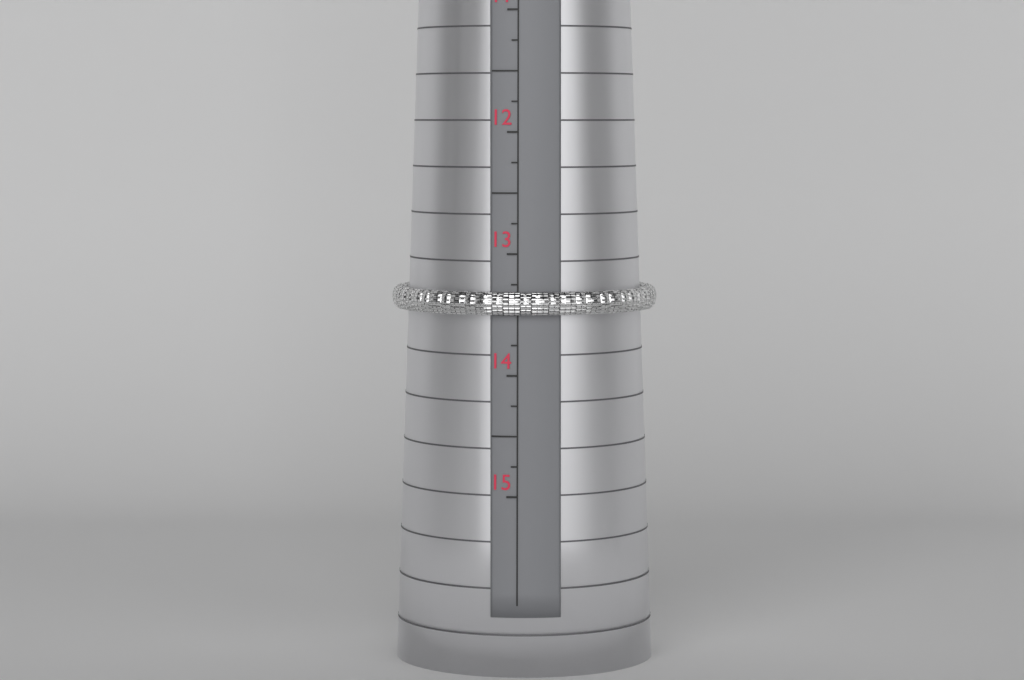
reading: 13.50 (no unit)
